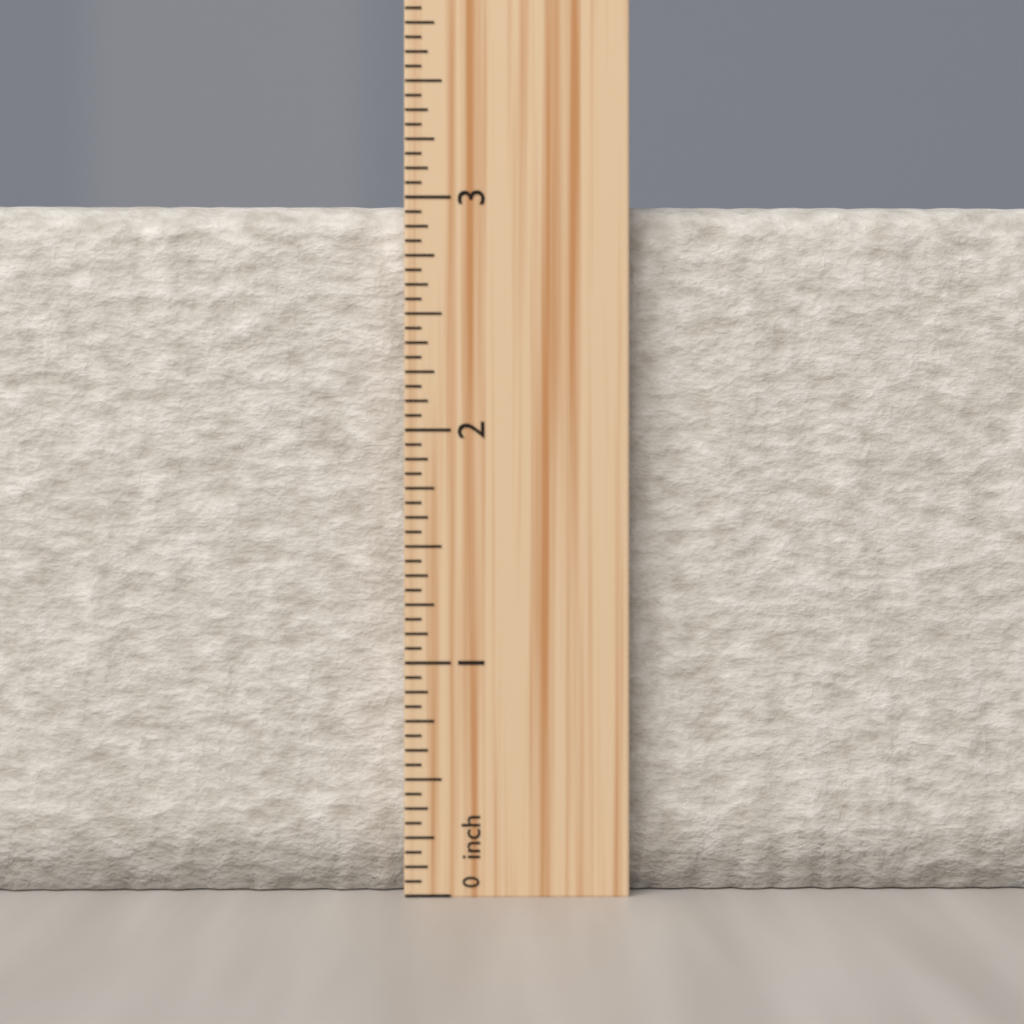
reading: 3.0000 inch
